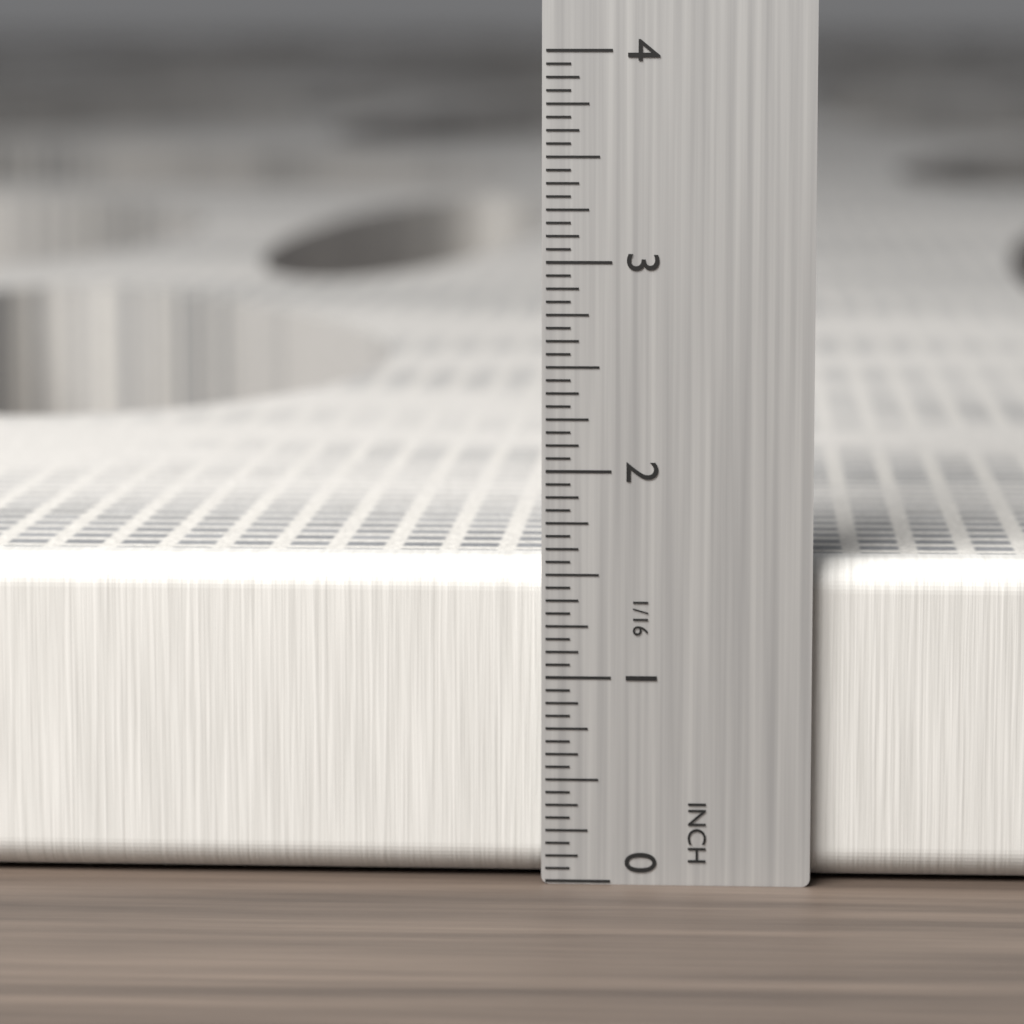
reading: 1.5625 in
